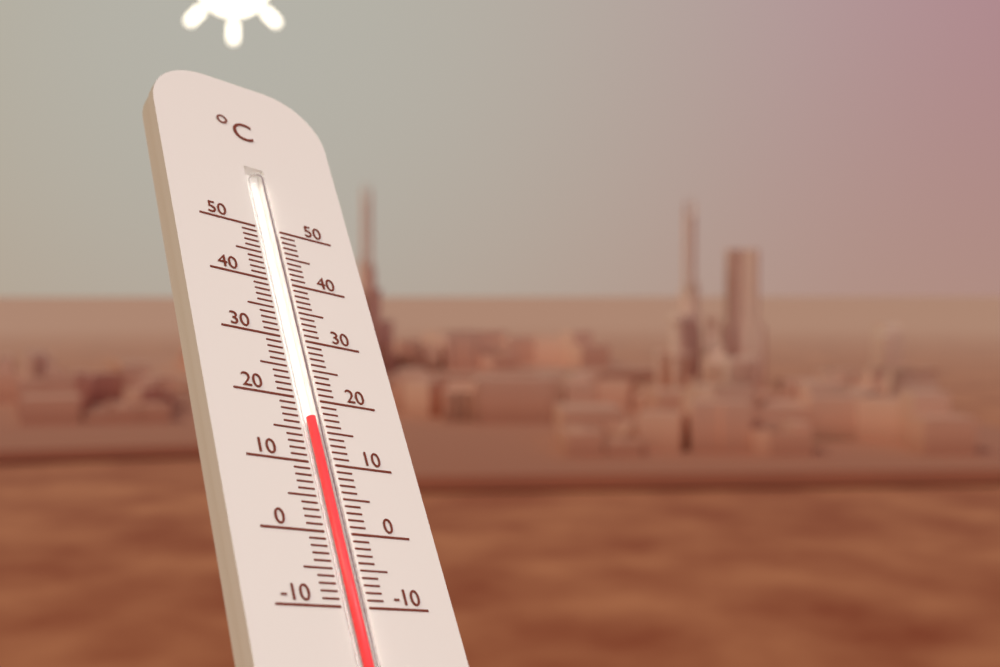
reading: 17 °C
